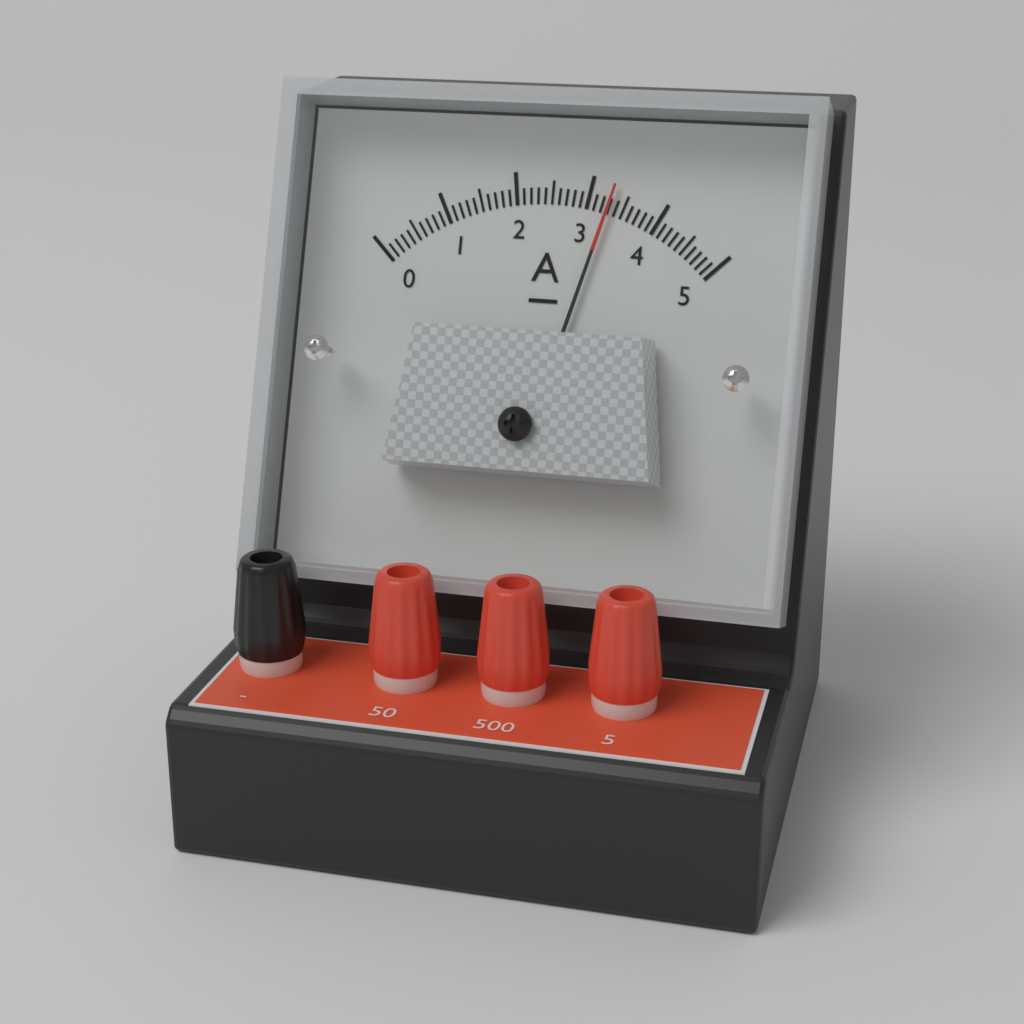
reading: 3.3 A
